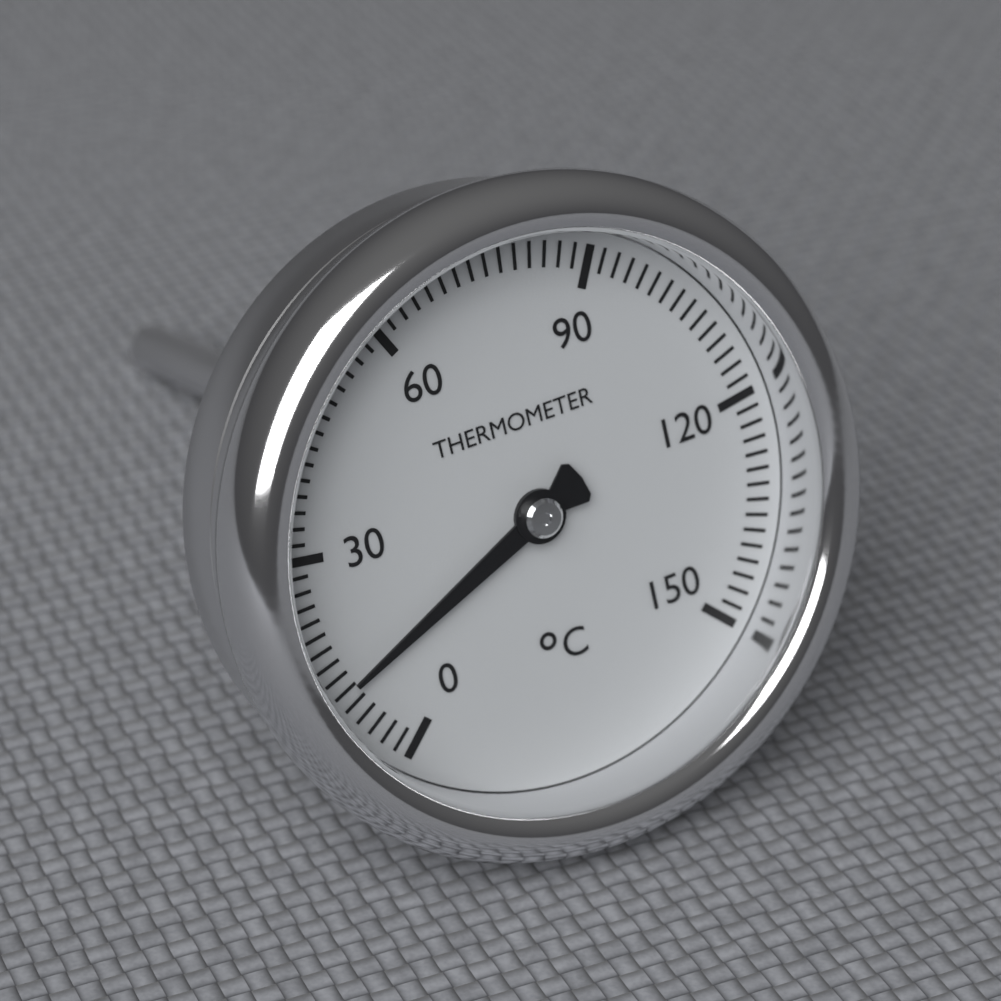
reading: 12 °C
